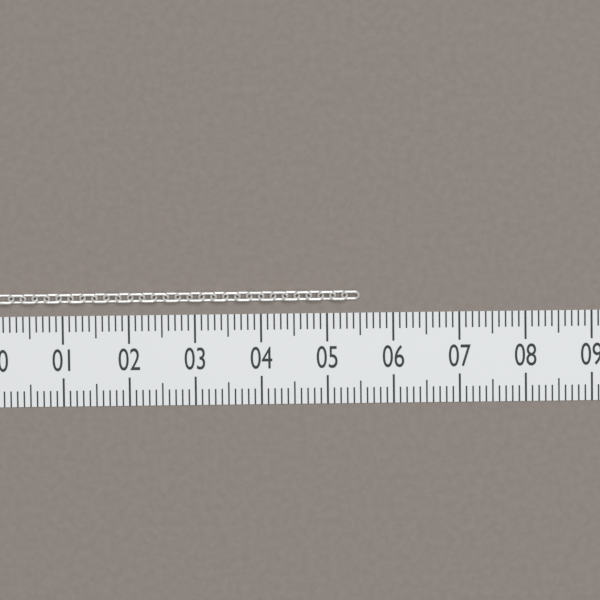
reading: 5.5 (no unit)
